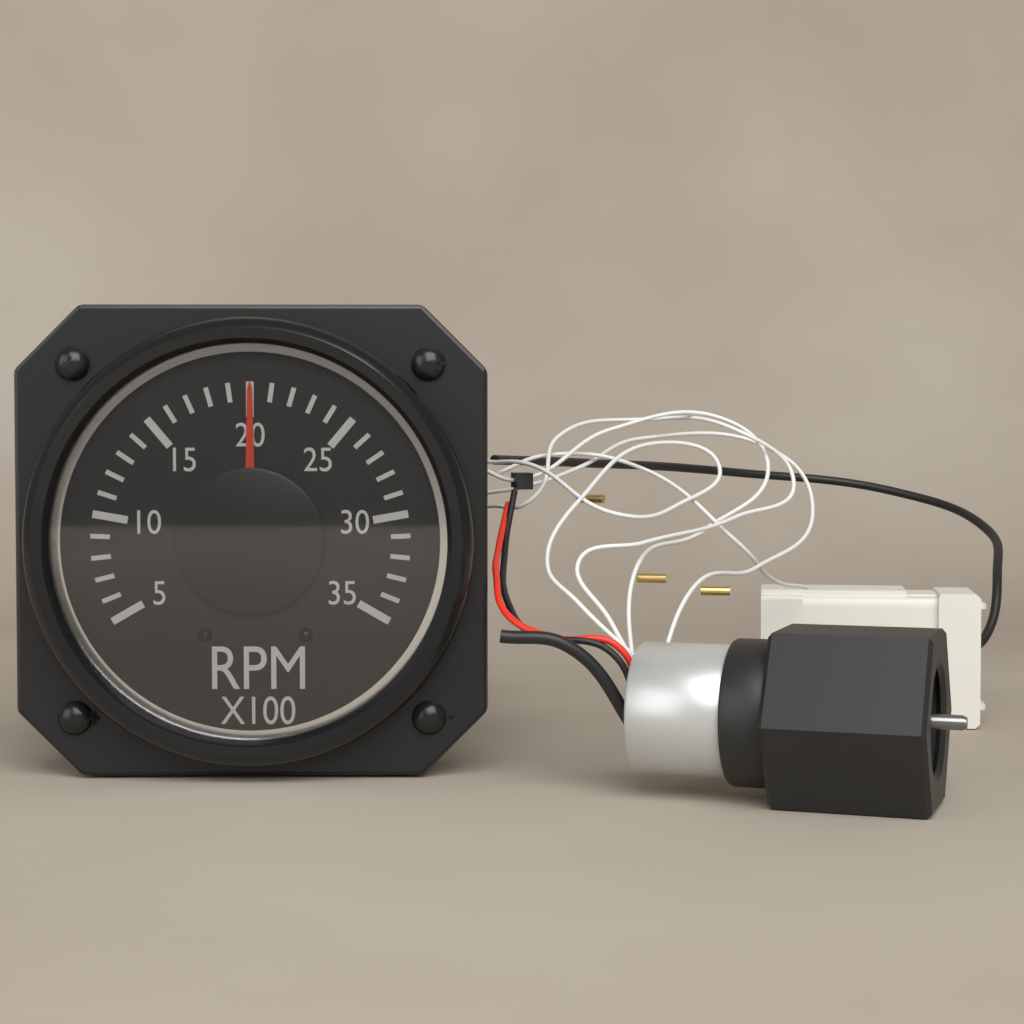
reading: 20 RPM x100
